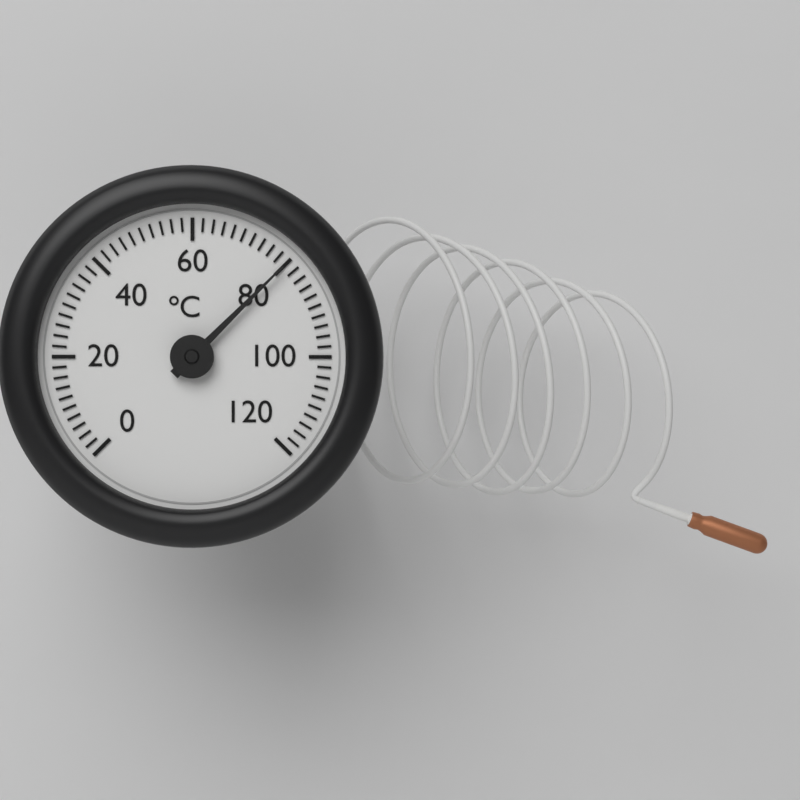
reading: 80 °C
